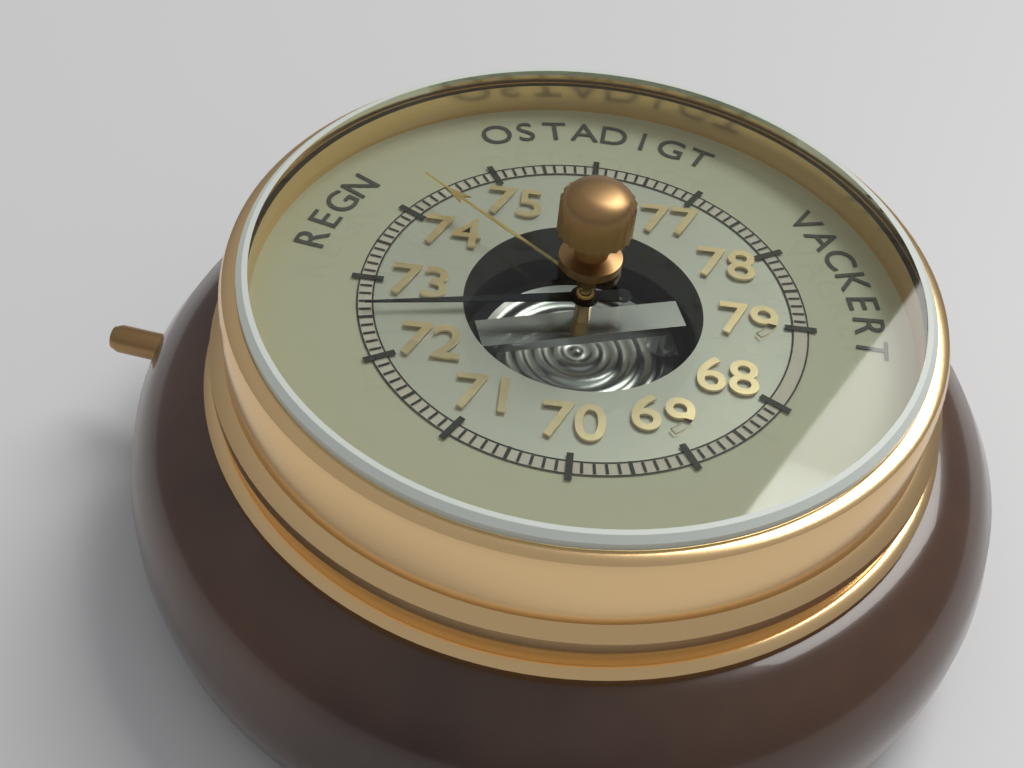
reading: 72.6 (no unit)
